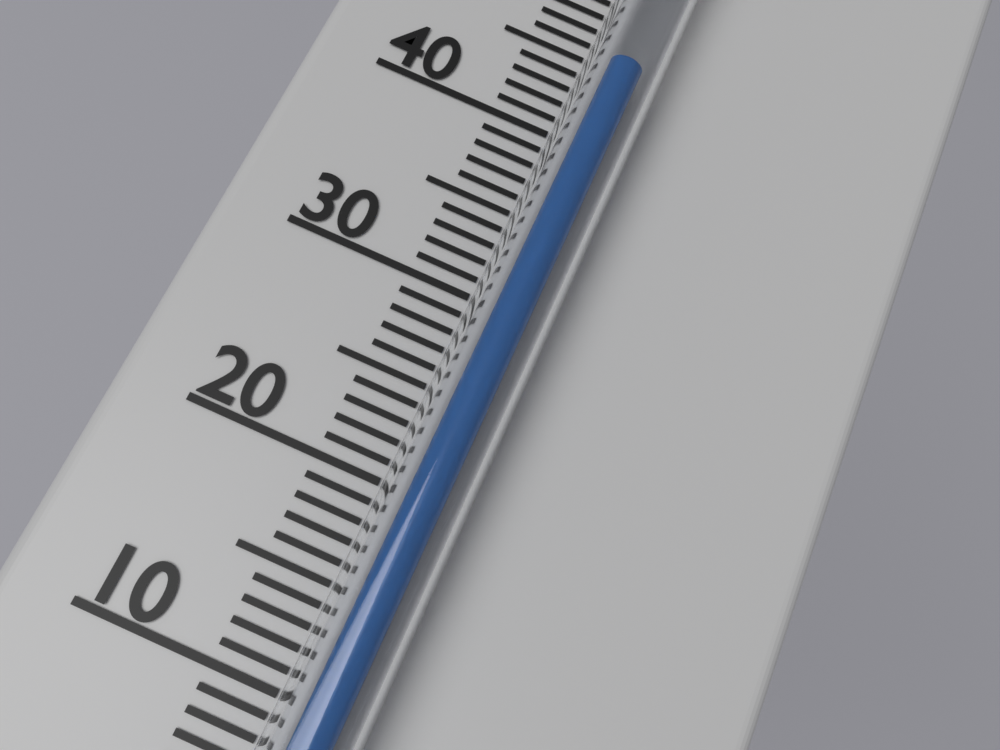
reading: 44 °C
